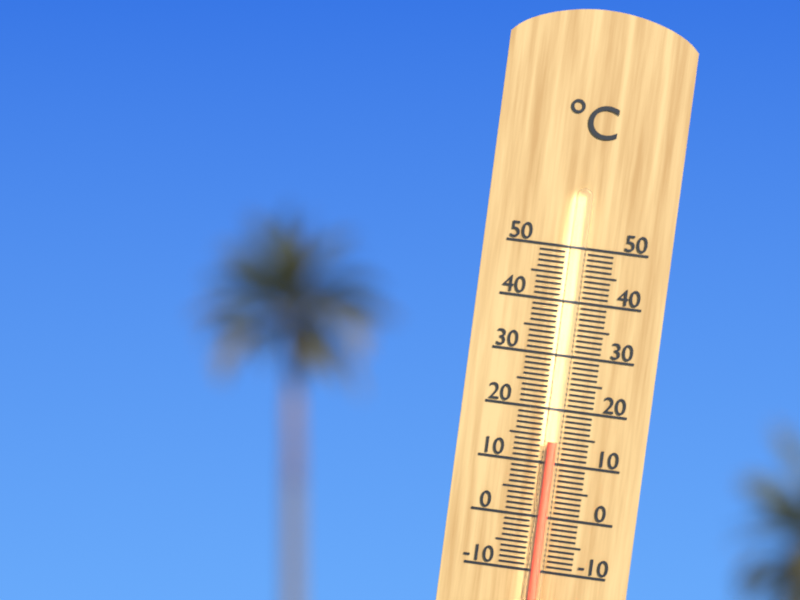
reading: 14 °C
